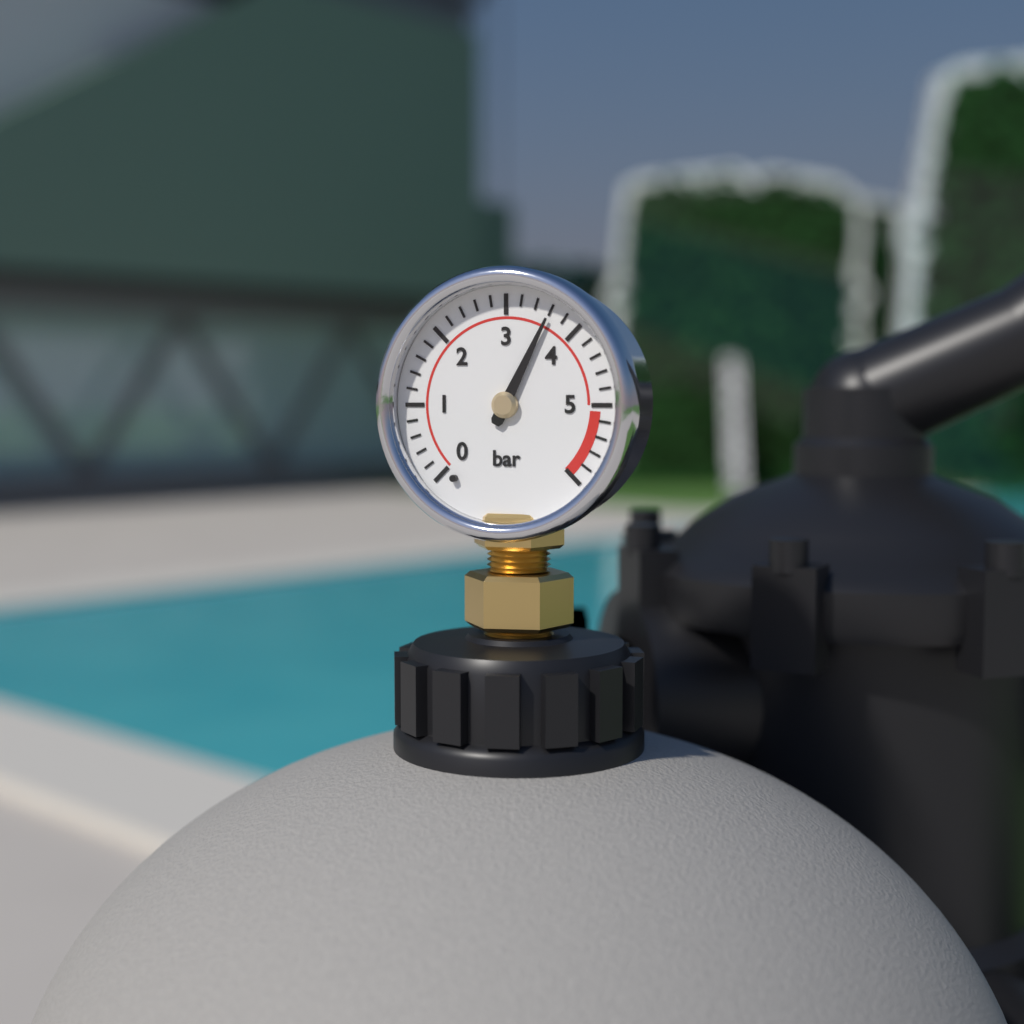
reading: 3.6 bar
